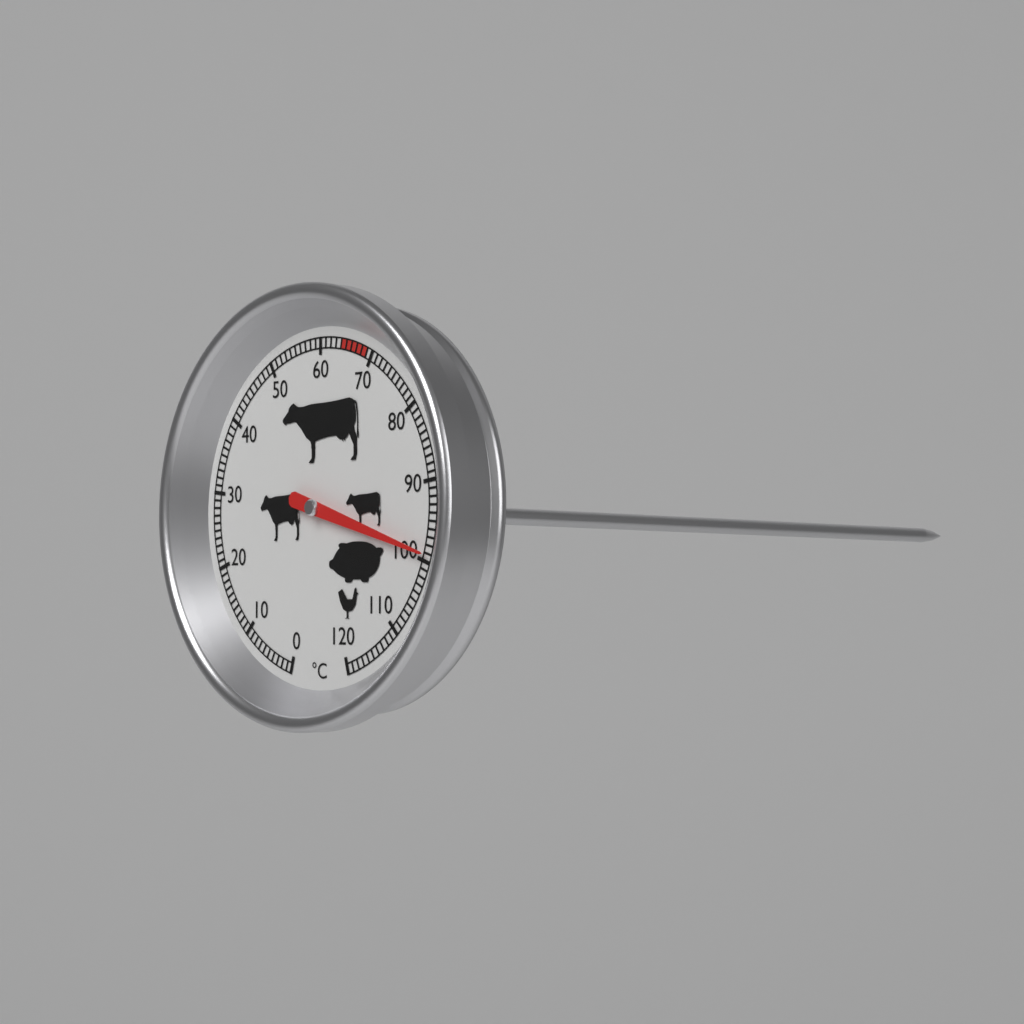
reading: 99 °C
